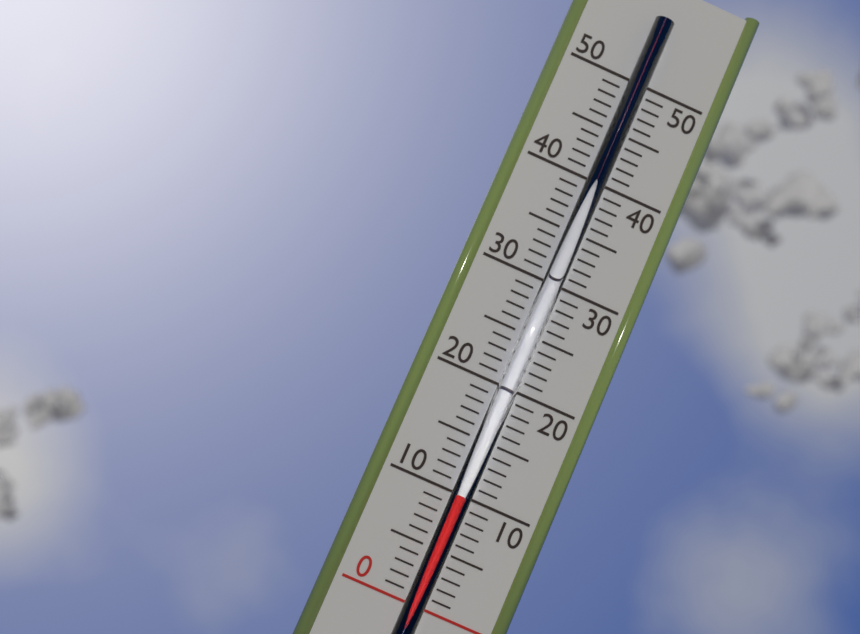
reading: 10 (no unit)
